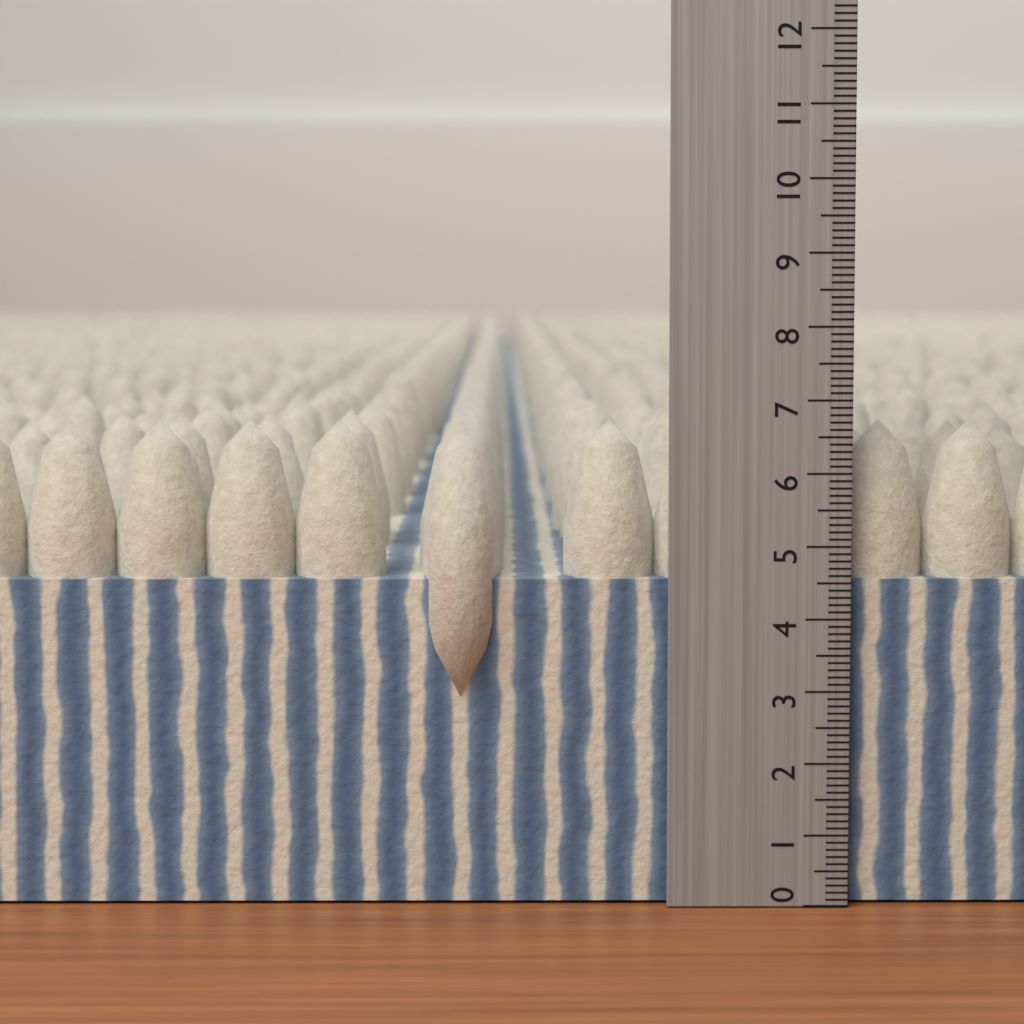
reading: 6.7 (no unit)
